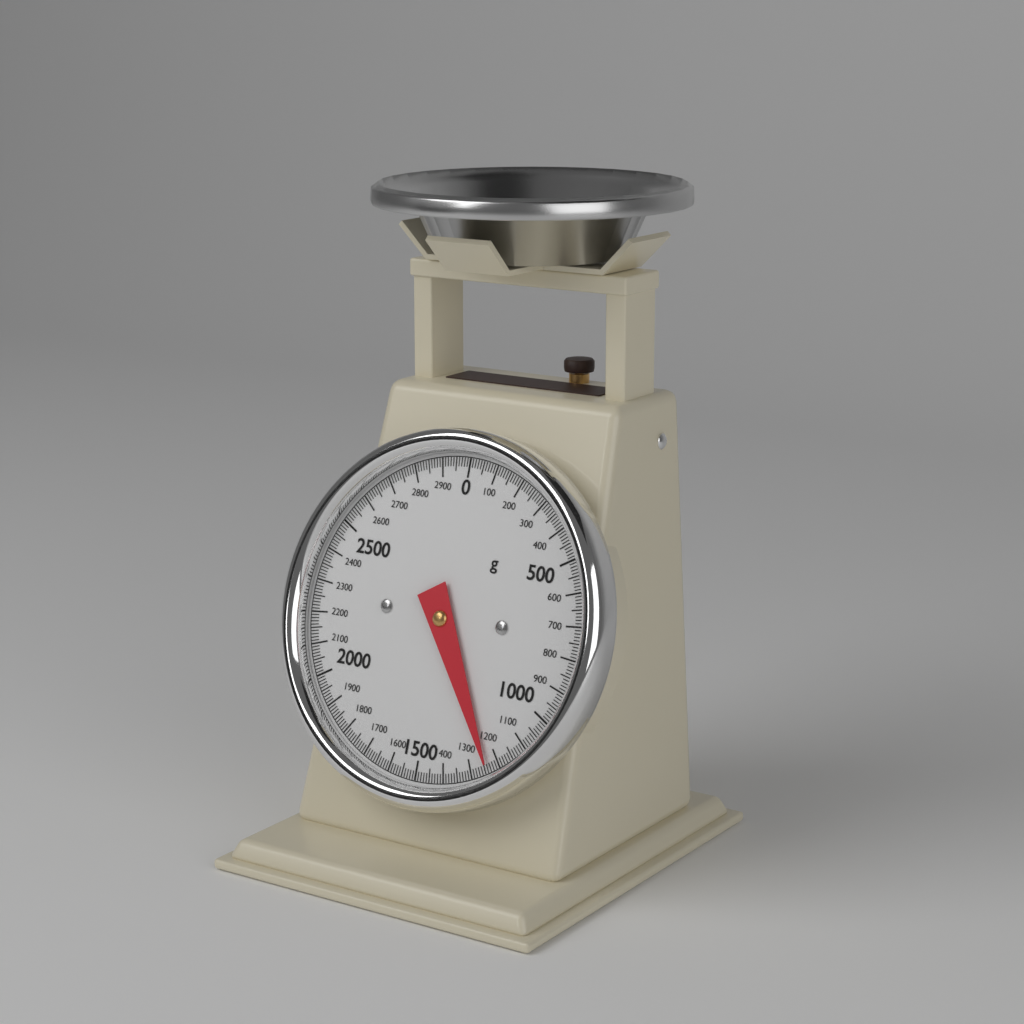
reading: 1240 g
